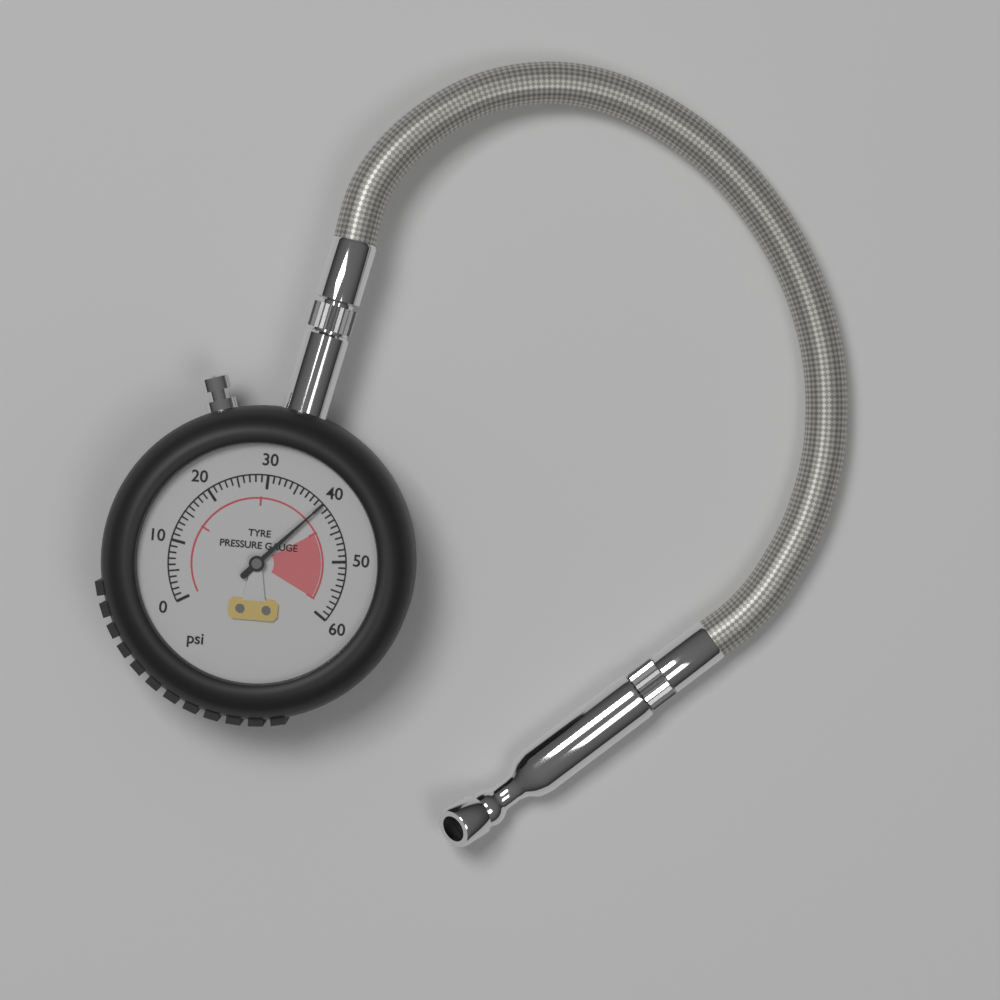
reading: 40 psi
